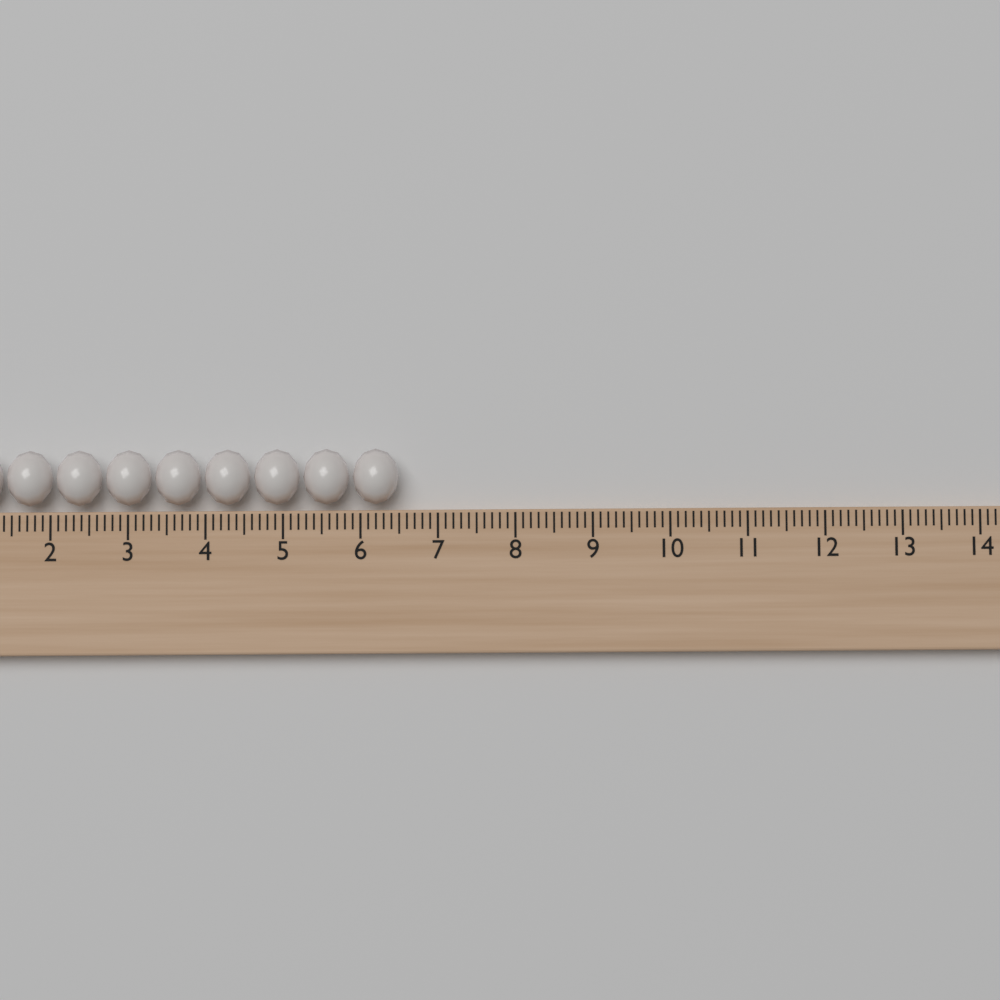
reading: 6.5 (no unit)
